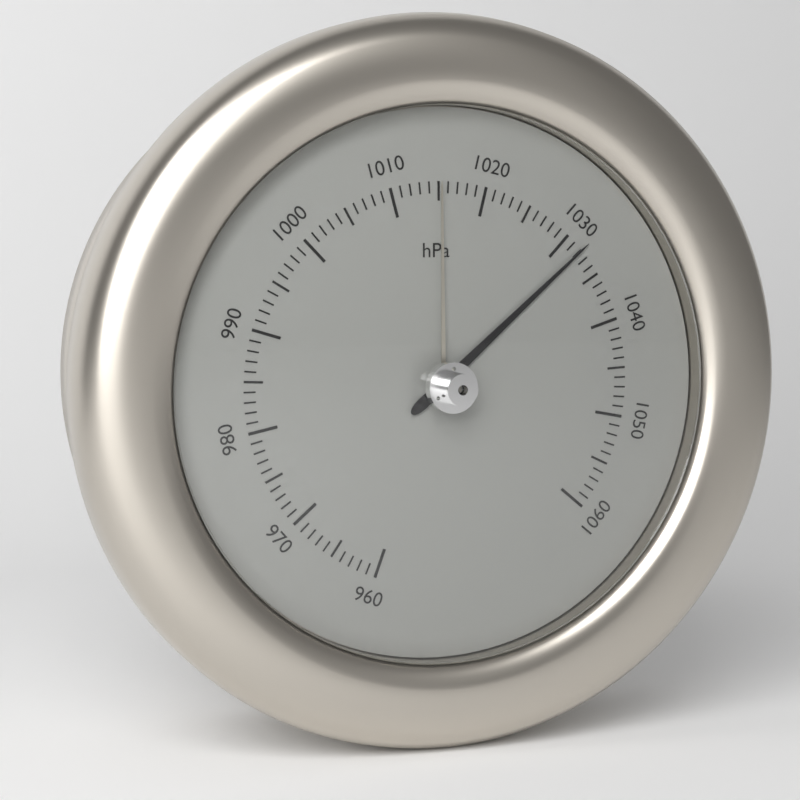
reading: 1032 hPa
